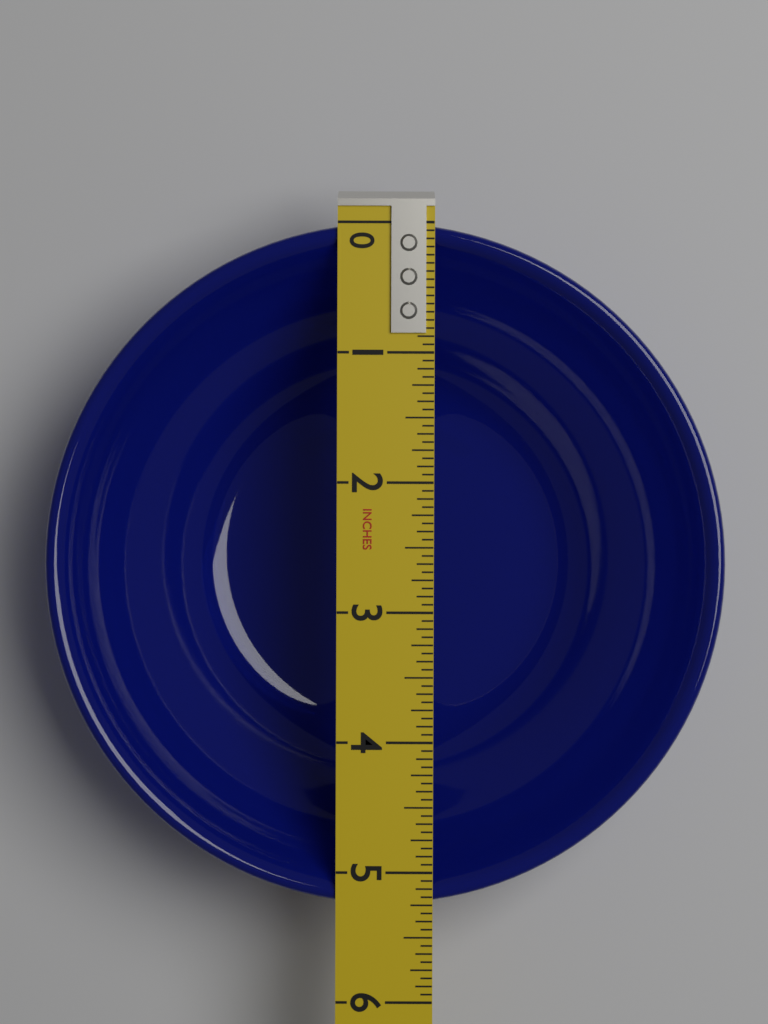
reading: 5.2500 in
